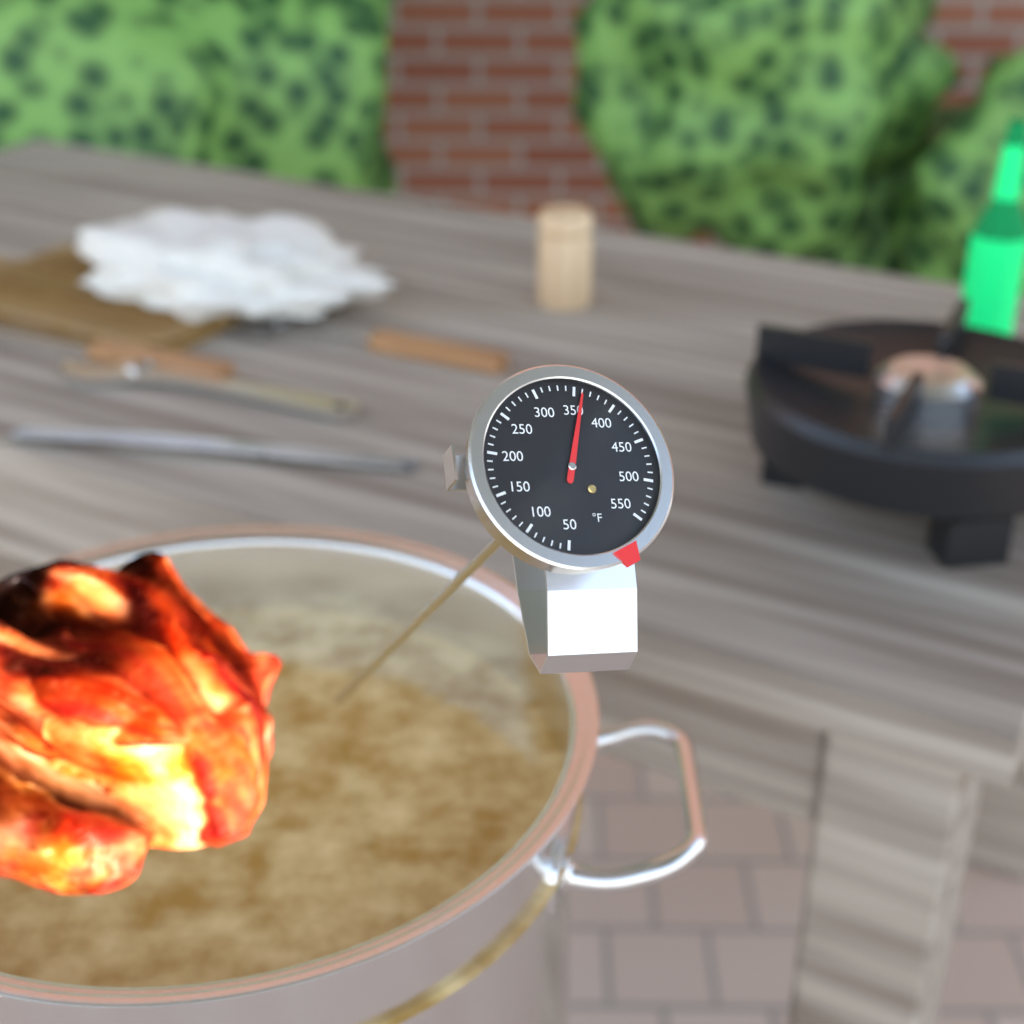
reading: 360 °F
